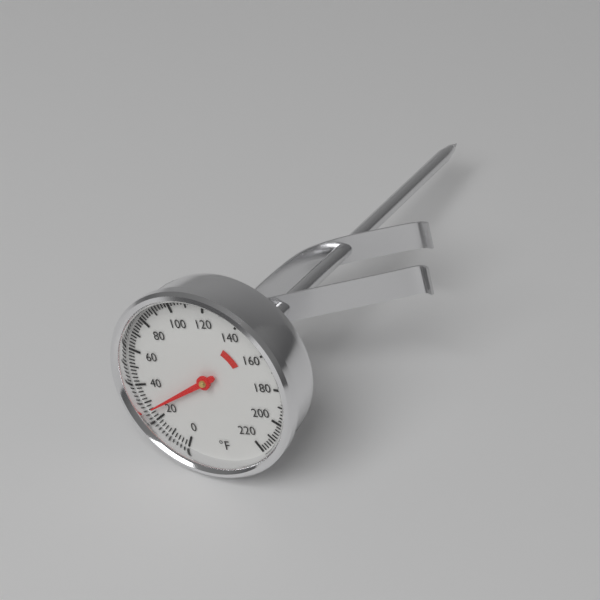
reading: 26 °F
